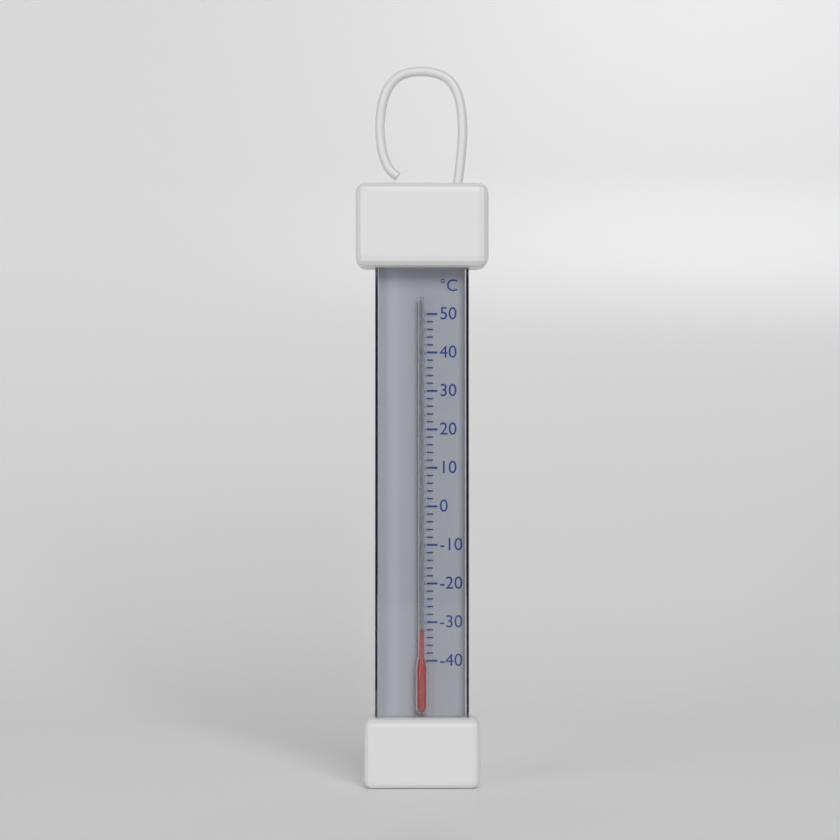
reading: -32 °C
